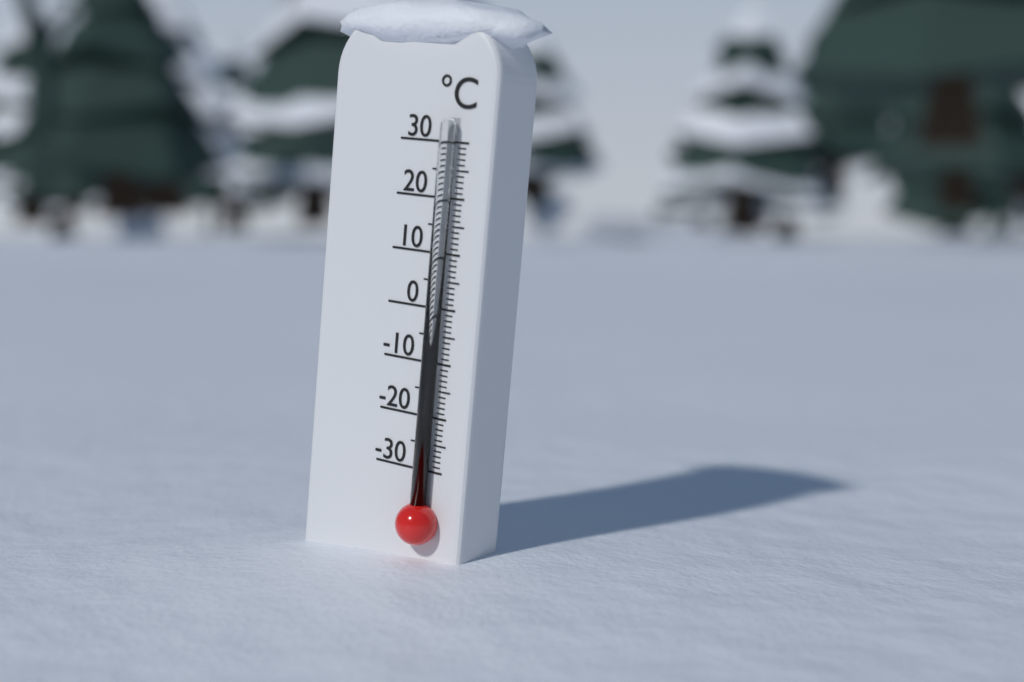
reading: -25 °C
